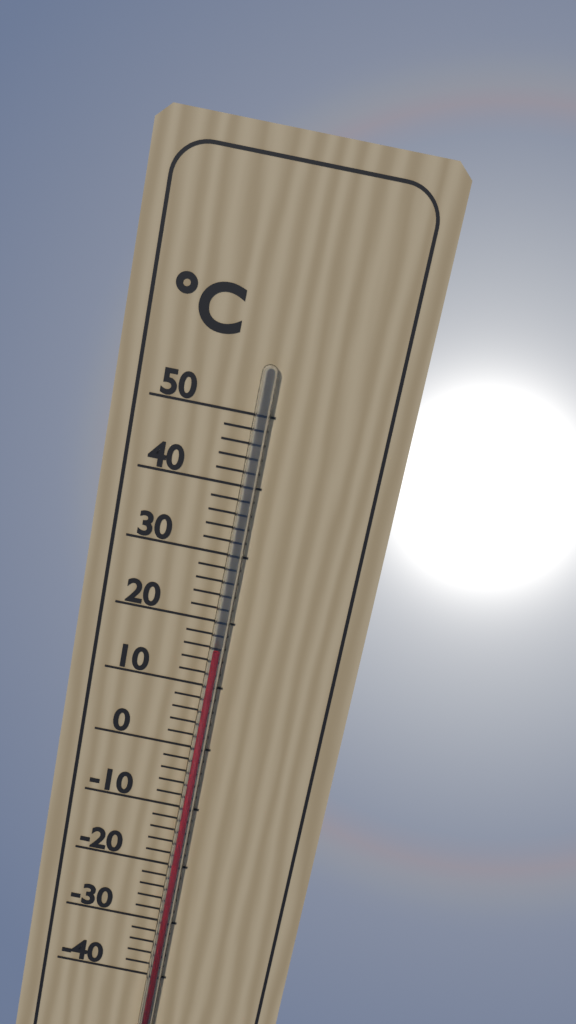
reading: 16 °C
